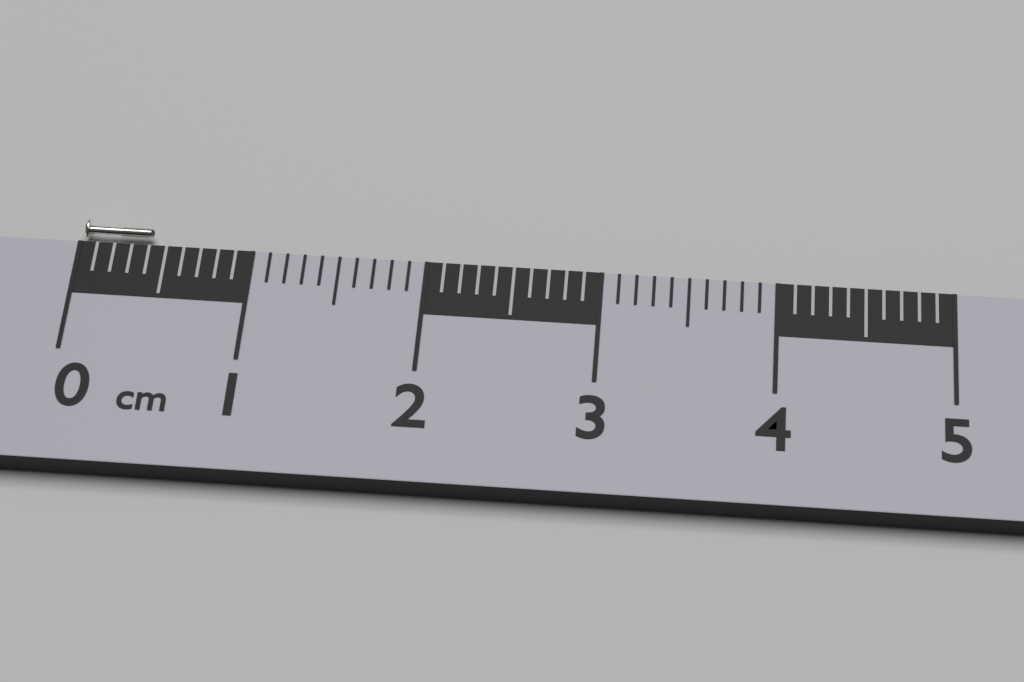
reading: 0.4 cm
